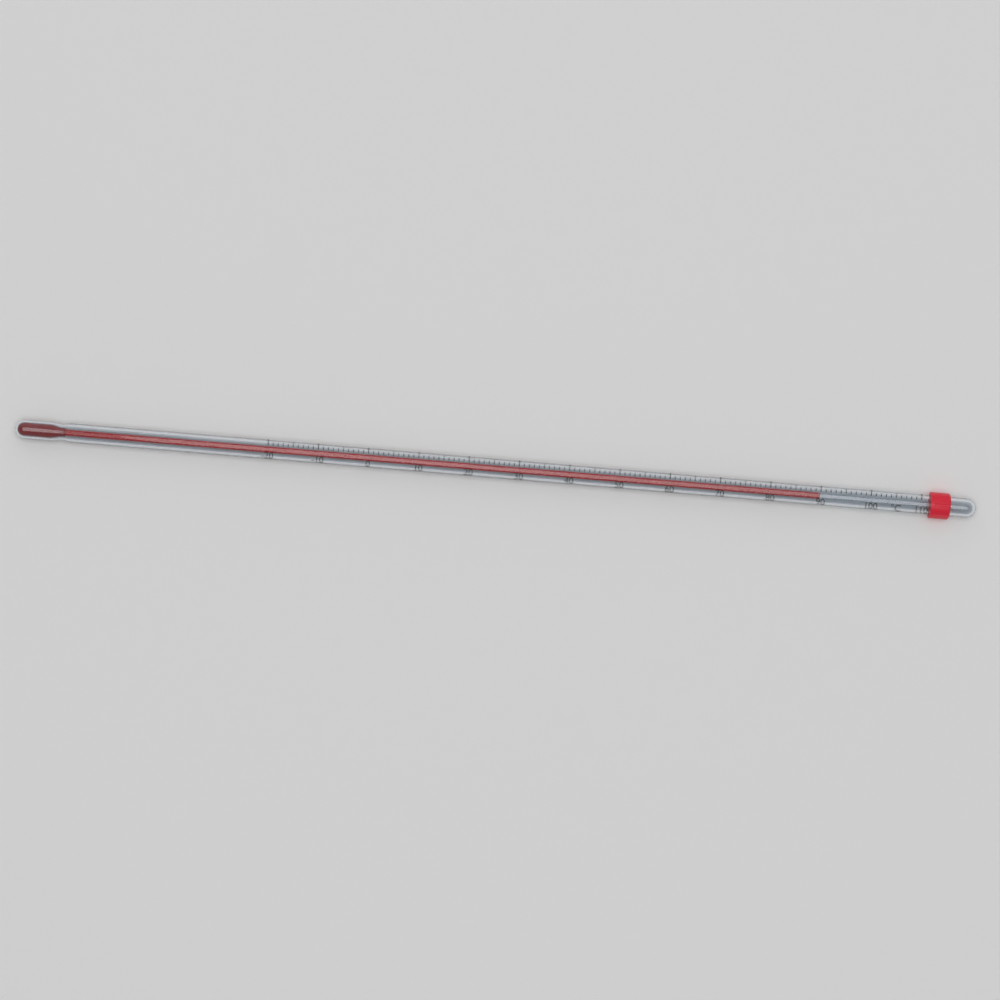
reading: 90 °C
